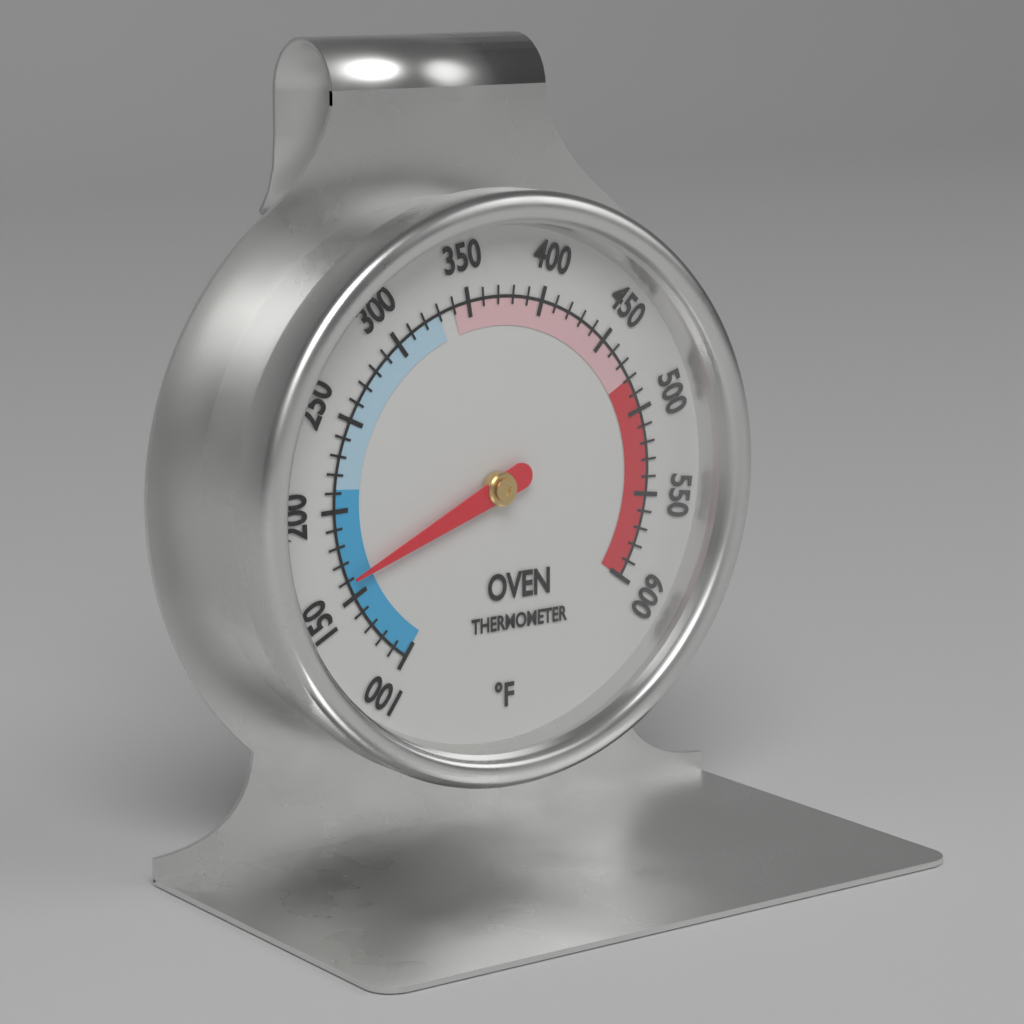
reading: 160 °F
